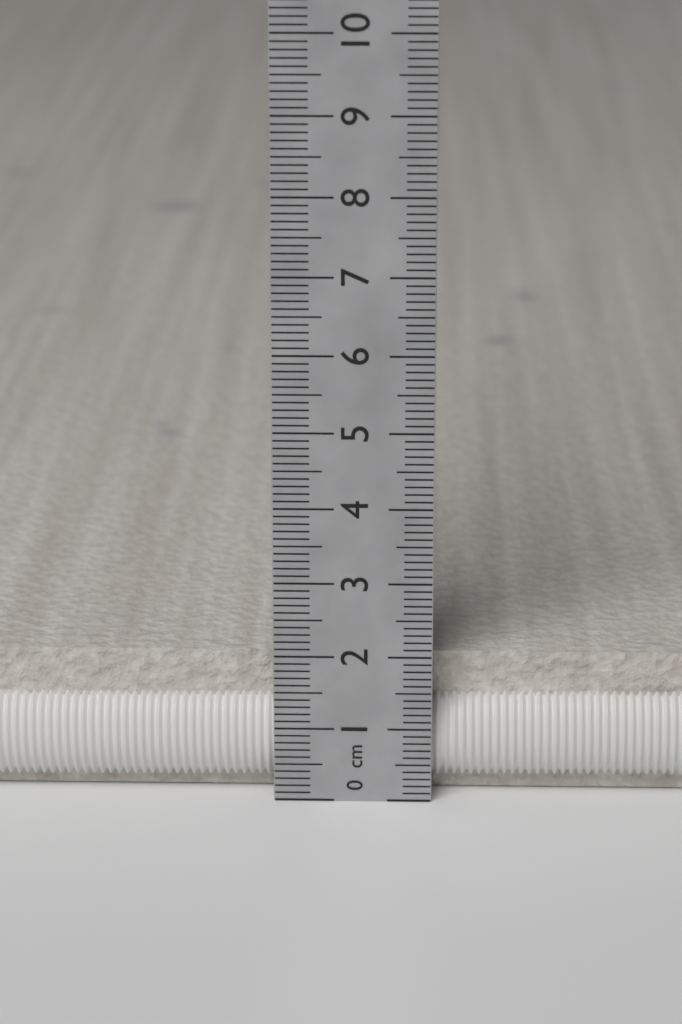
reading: 1.9 cm
